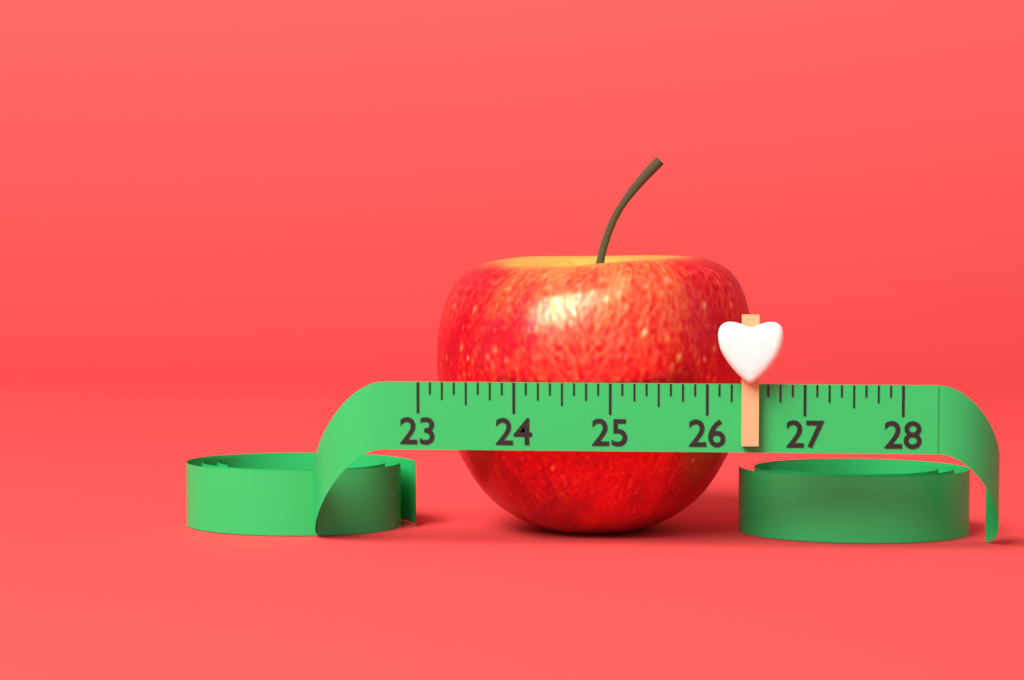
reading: 26.500 (no unit)
